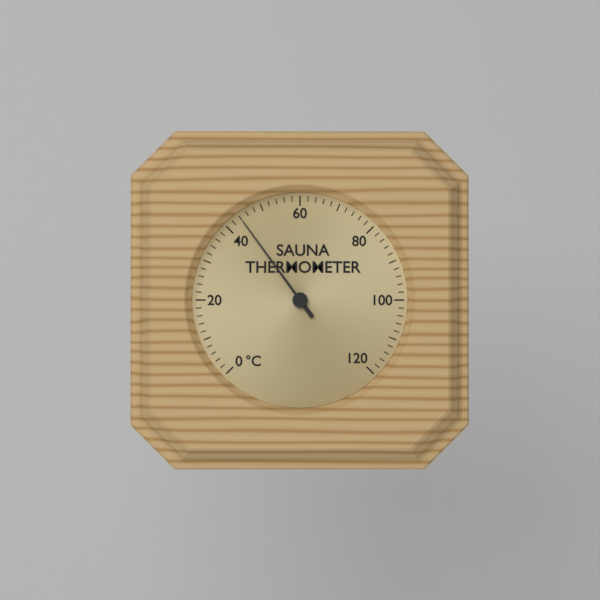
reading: 44 °C
